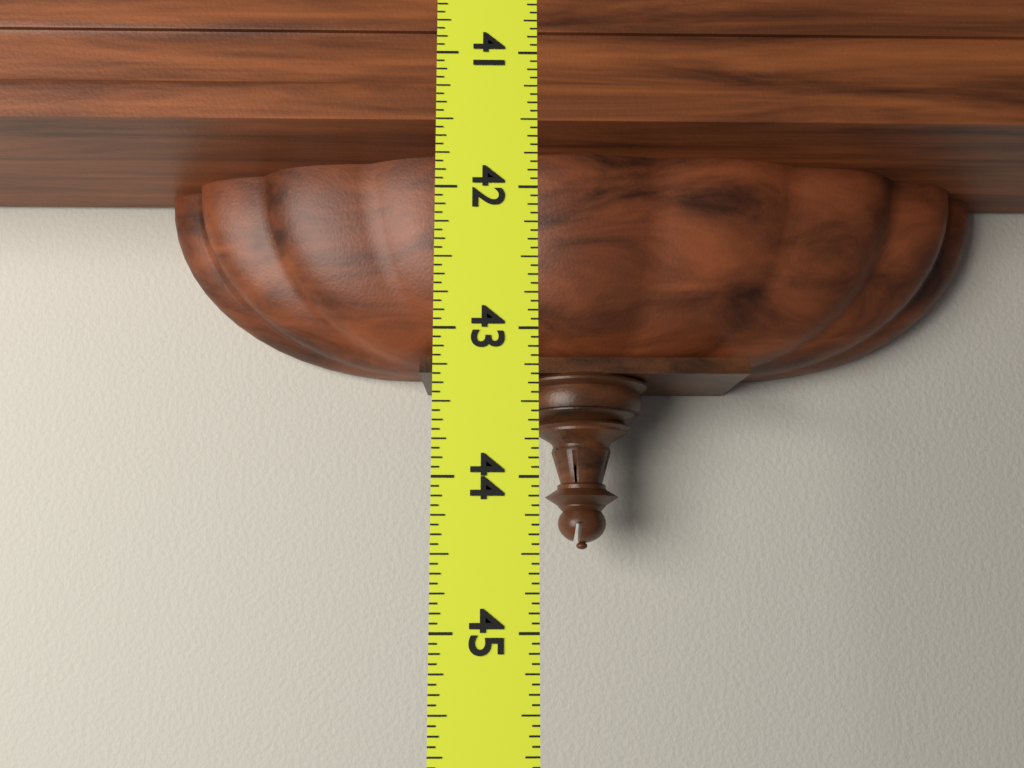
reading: 44.3125 (no unit)
